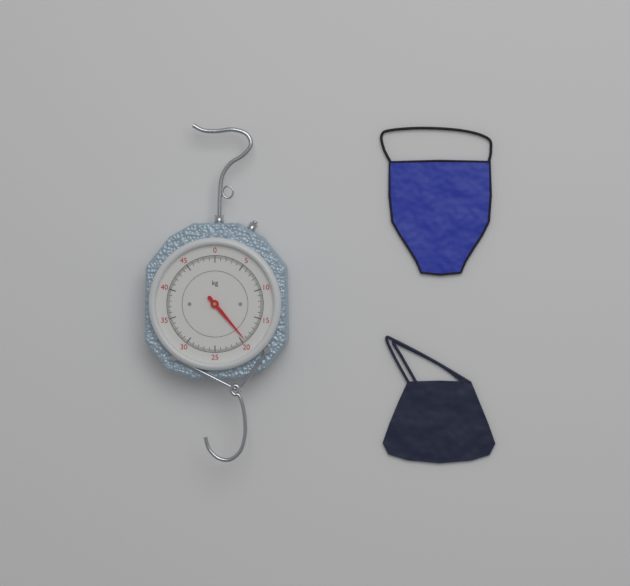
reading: 19.4 kg
